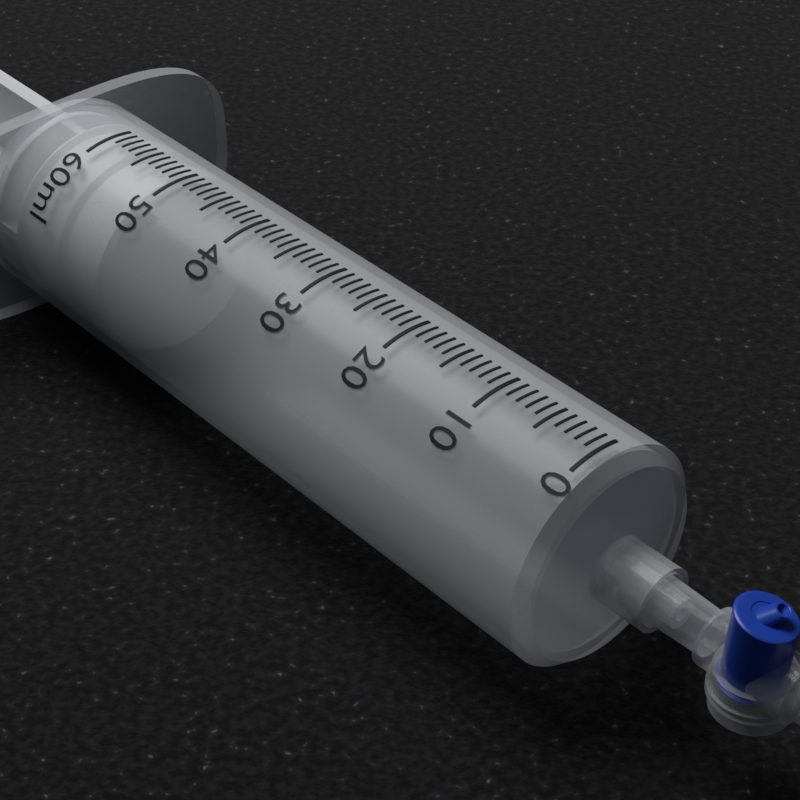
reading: 51 ml
